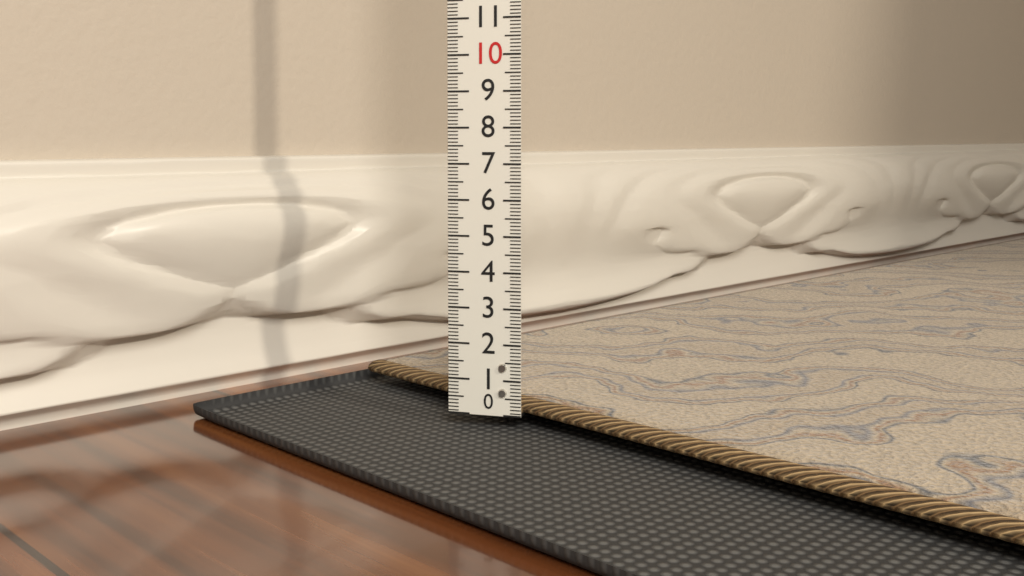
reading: 0.4 (no unit)
